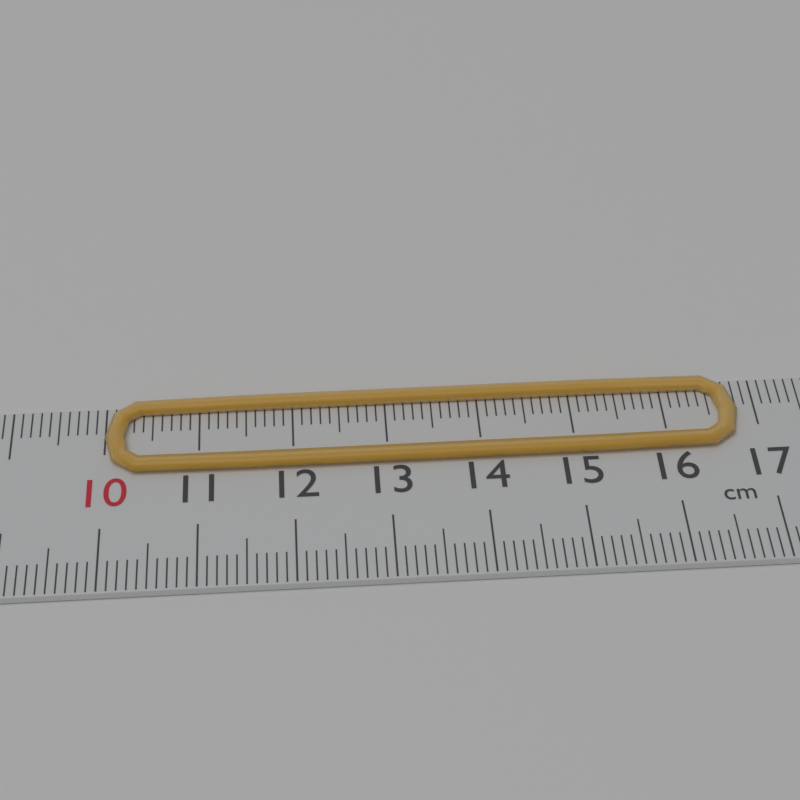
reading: 16.8 cm
